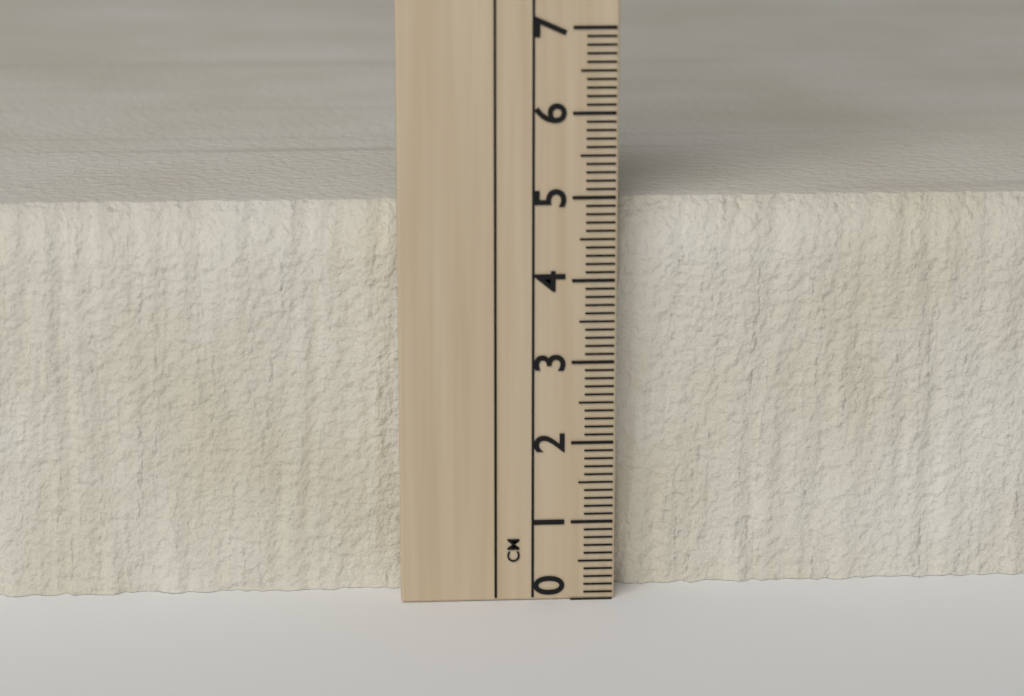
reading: 4.9 cm
